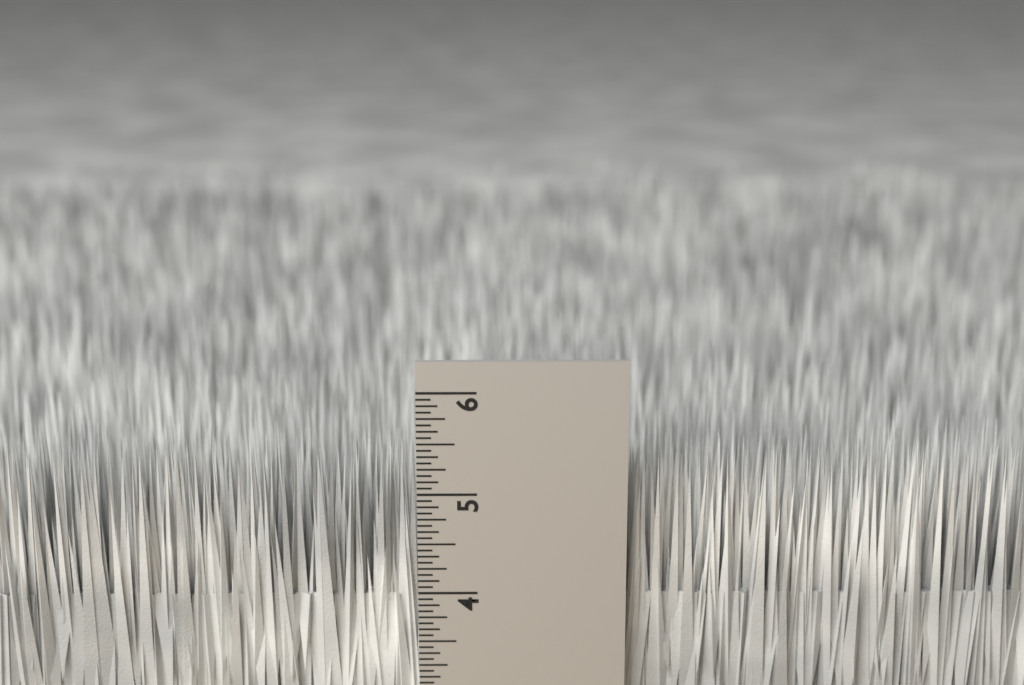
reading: 5.3750 in
